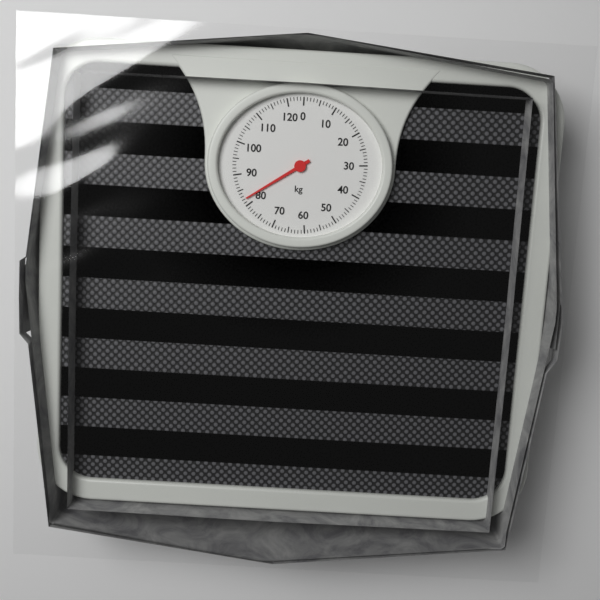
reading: 82 kg
